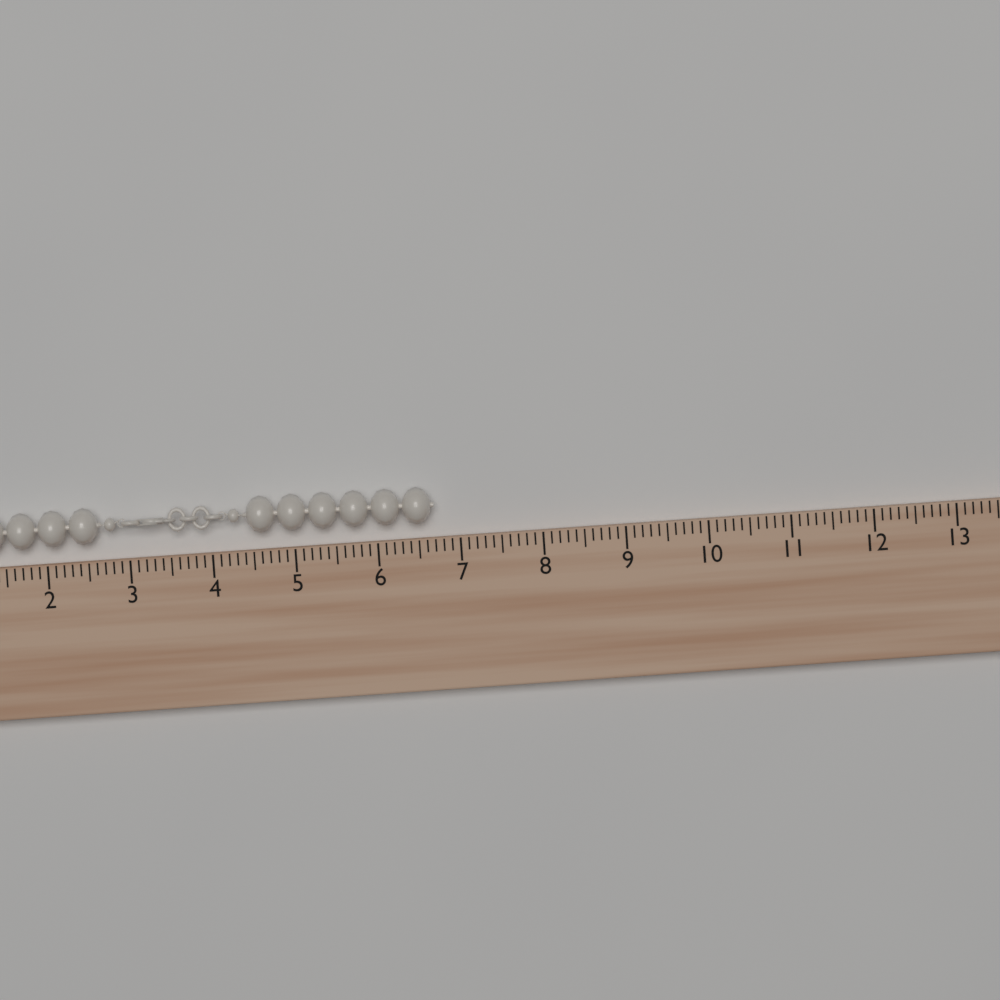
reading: 6.7 (no unit)
